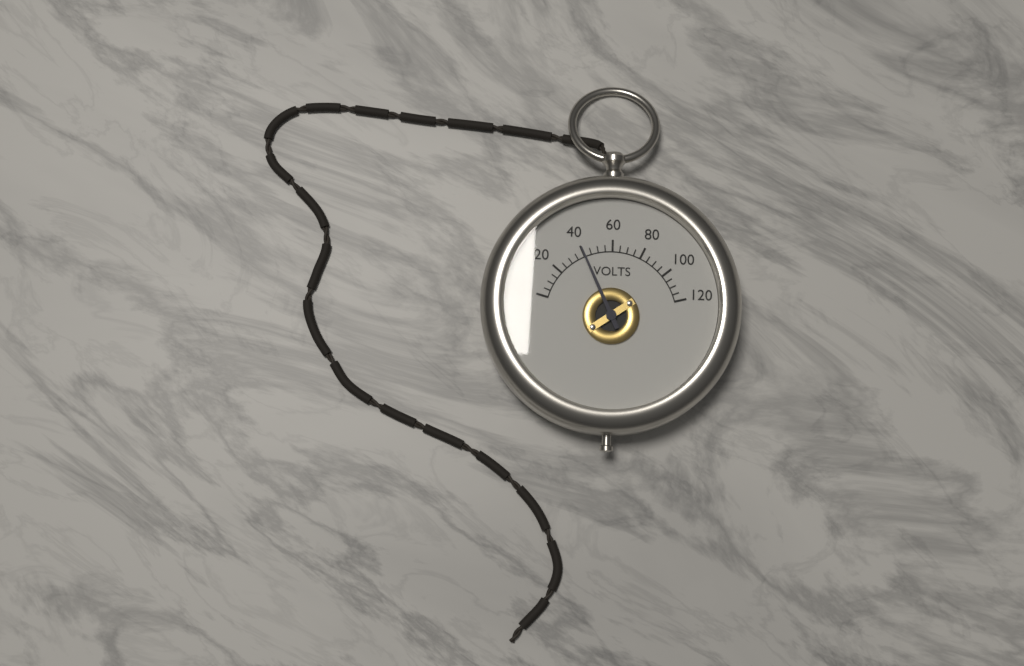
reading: 40 V
